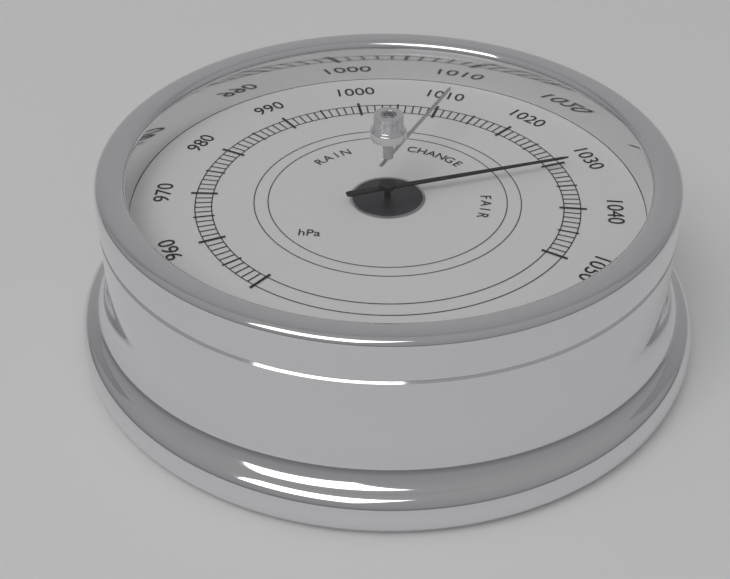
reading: 1031 hPa
